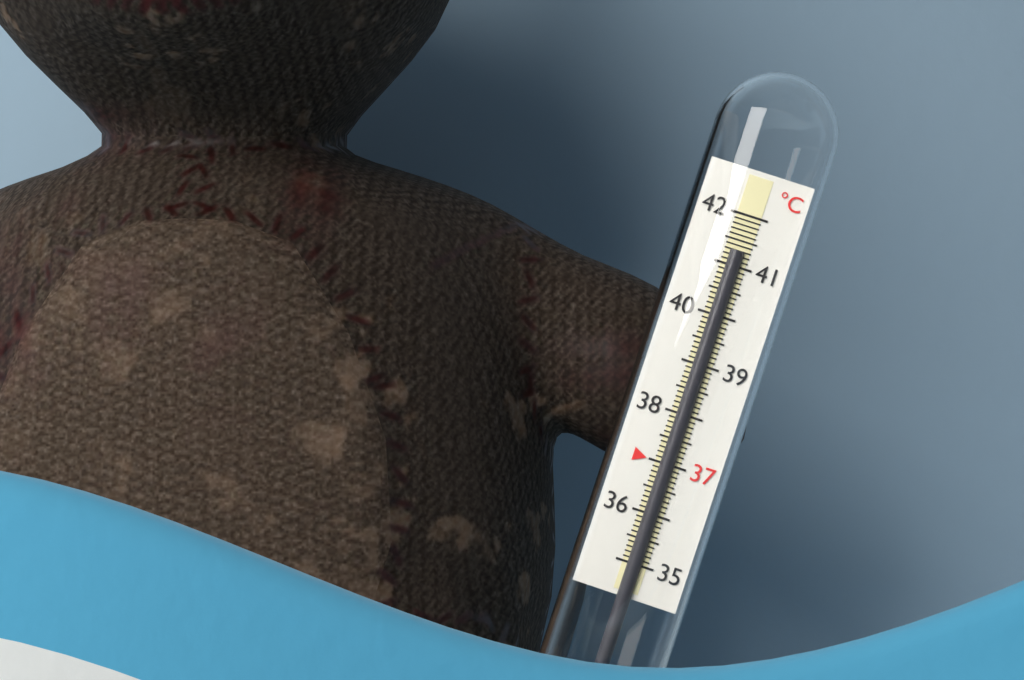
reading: 41.3 °C
